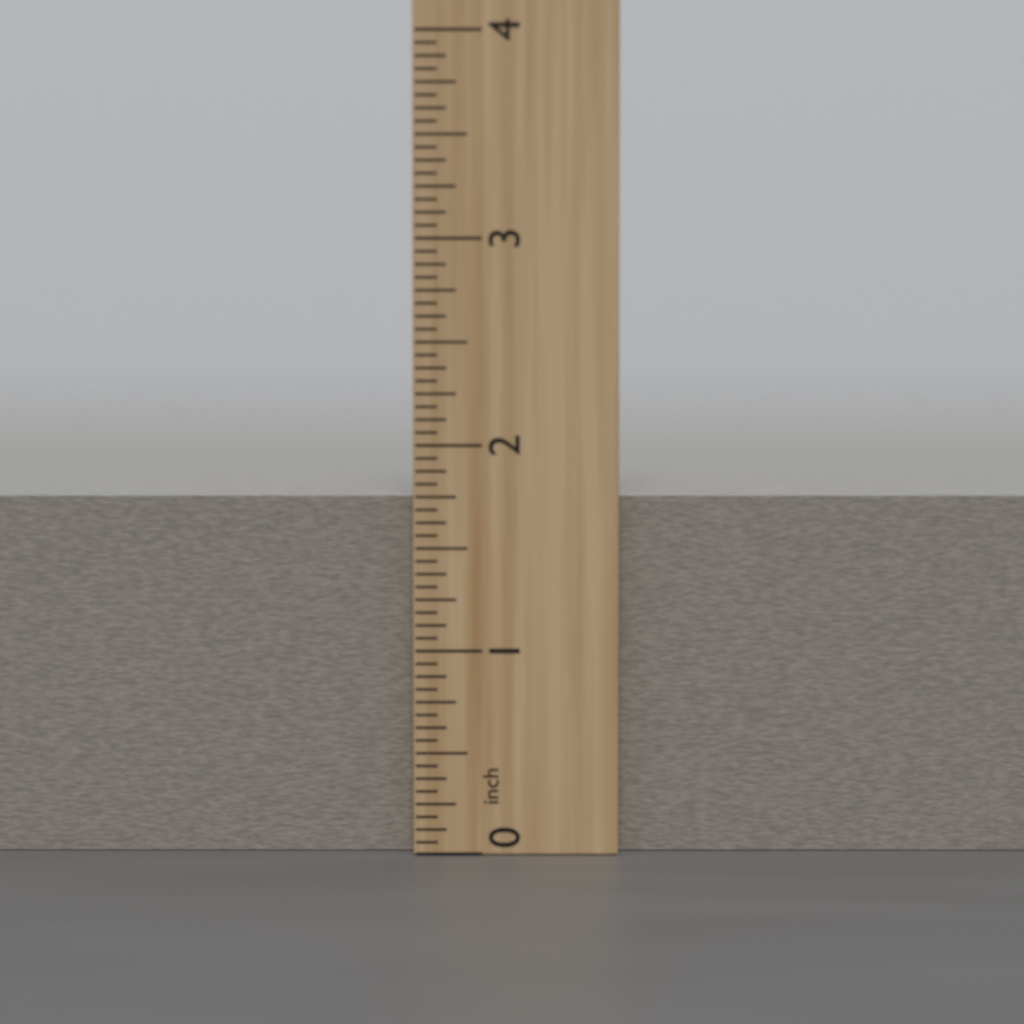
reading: 1.7500 inch
